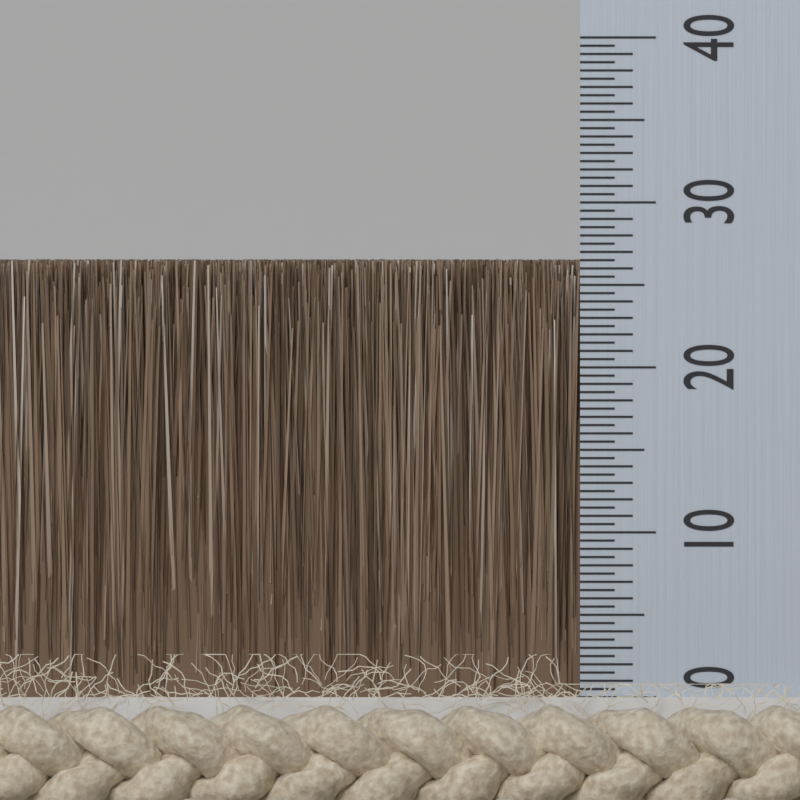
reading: 26.5 (no unit)
